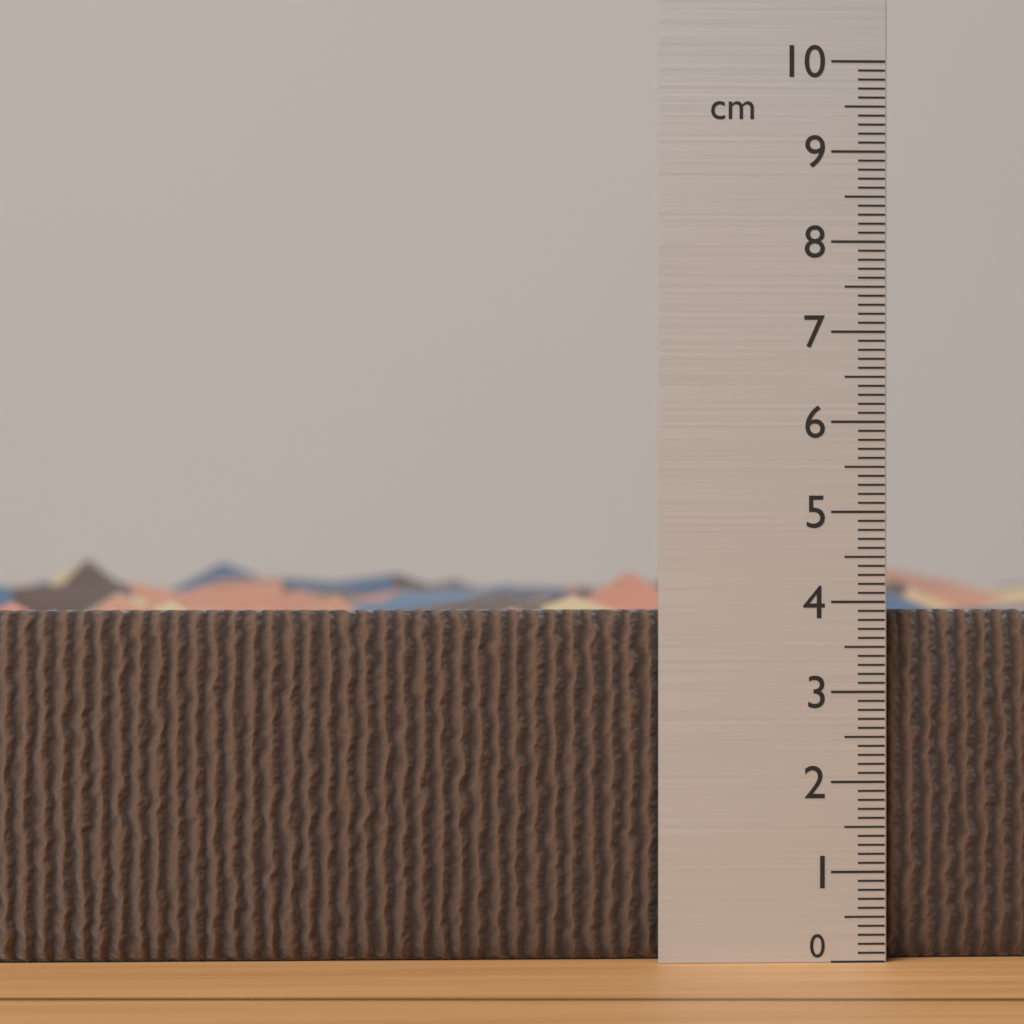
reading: 3.9 cm
